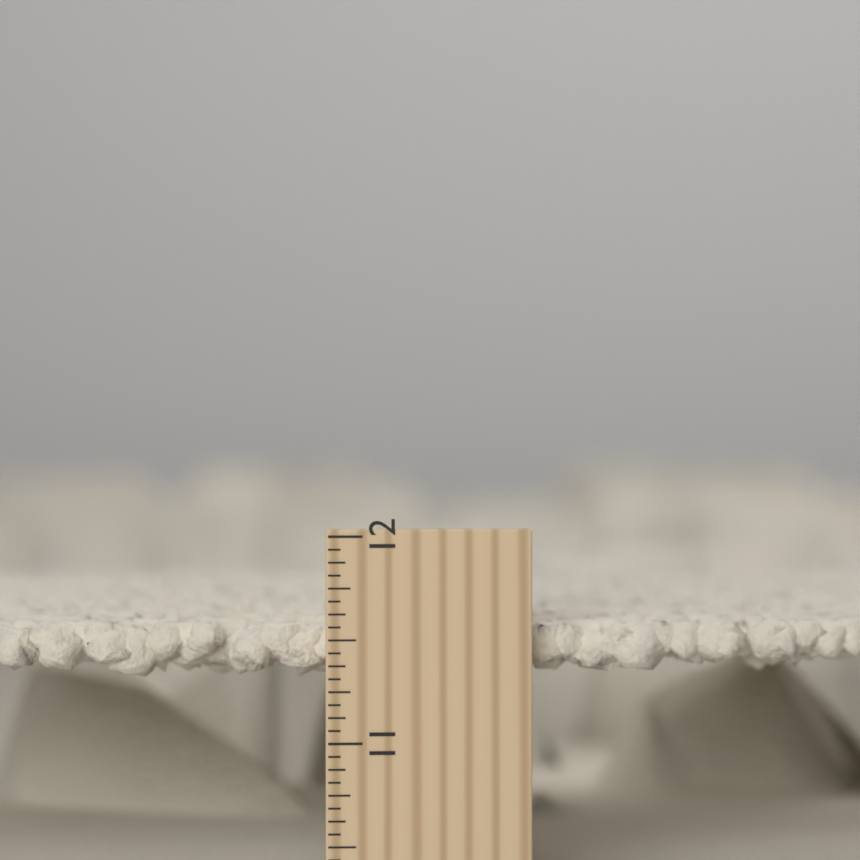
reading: 11.5625 inch
